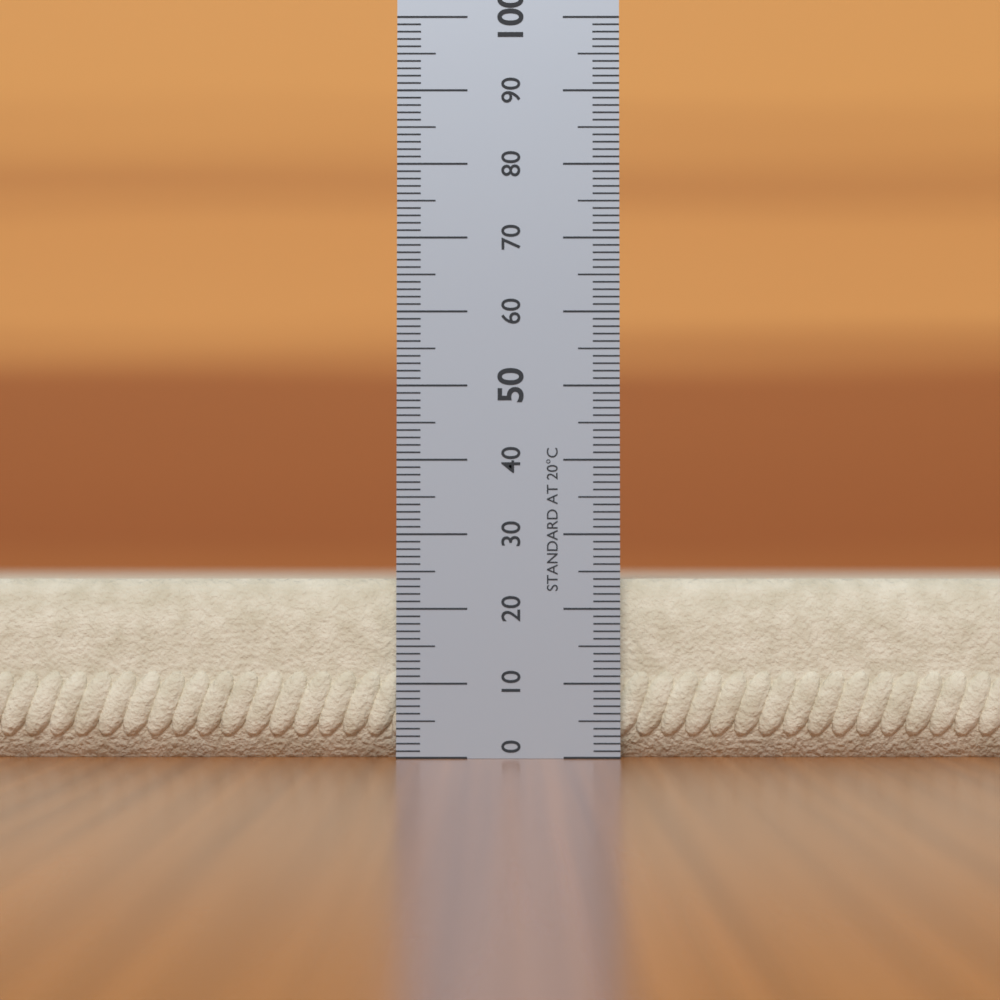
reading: 24 (no unit)
